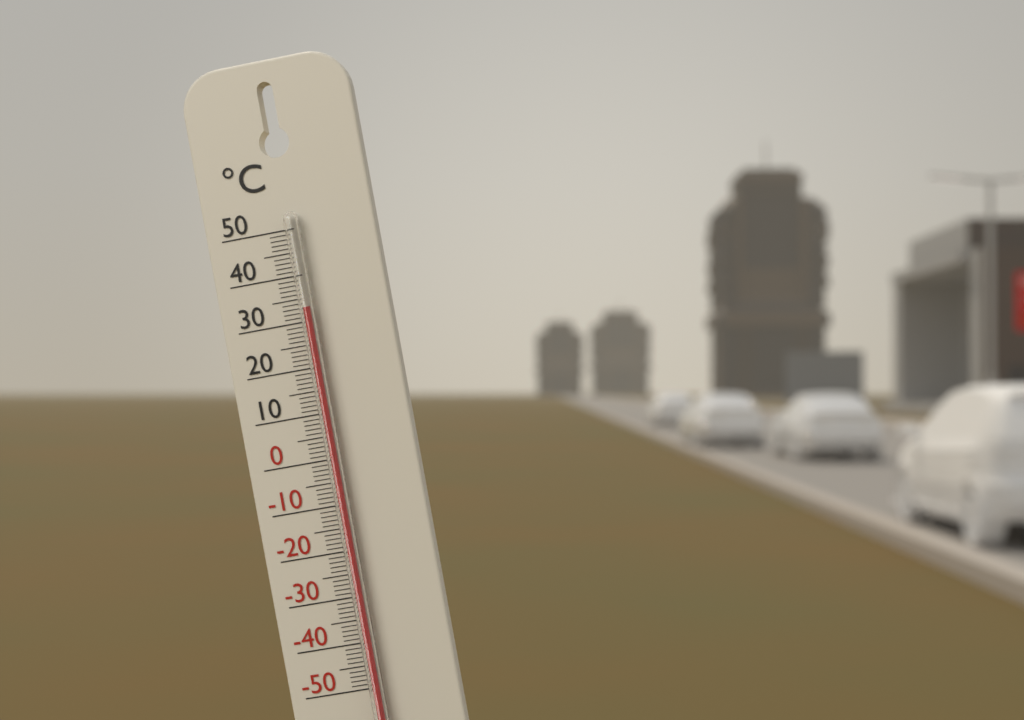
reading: 33 °C
